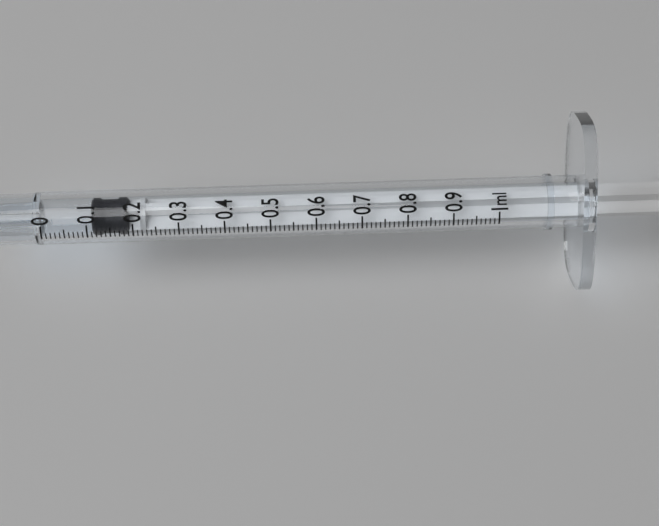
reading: 0.11 ml
